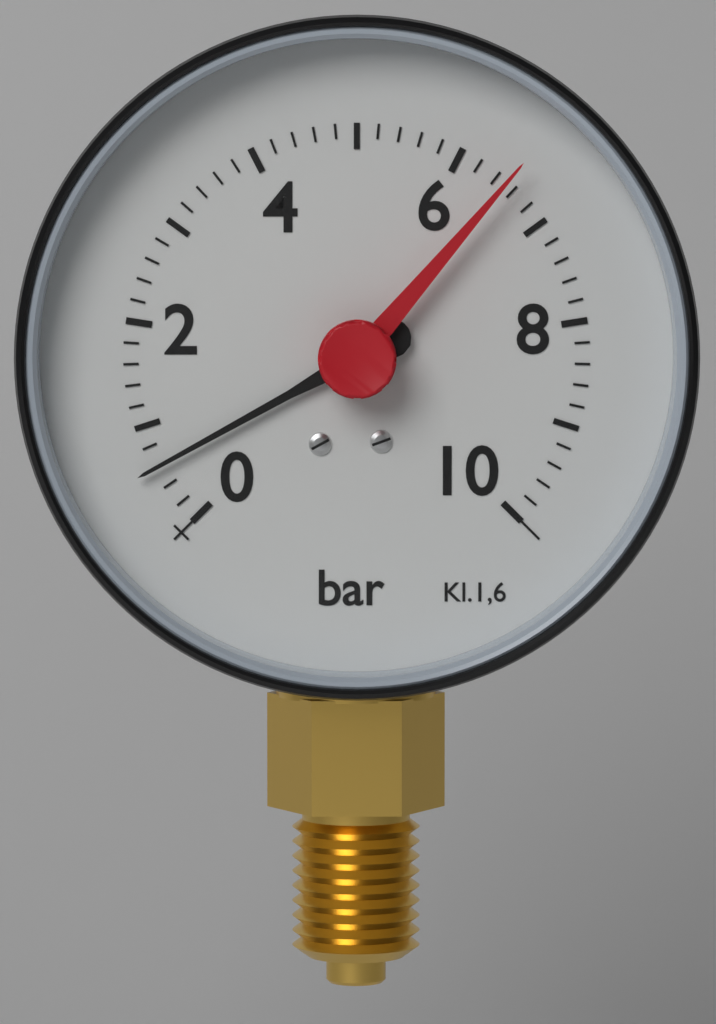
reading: 0.6 bar
